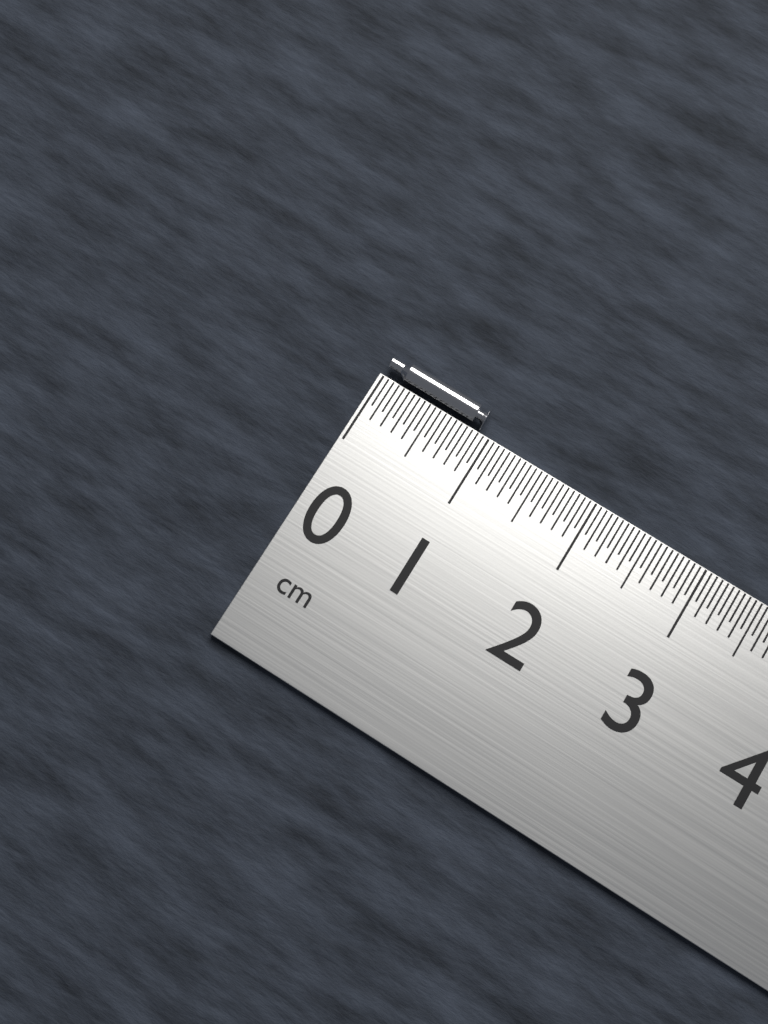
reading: 0.90 cm
